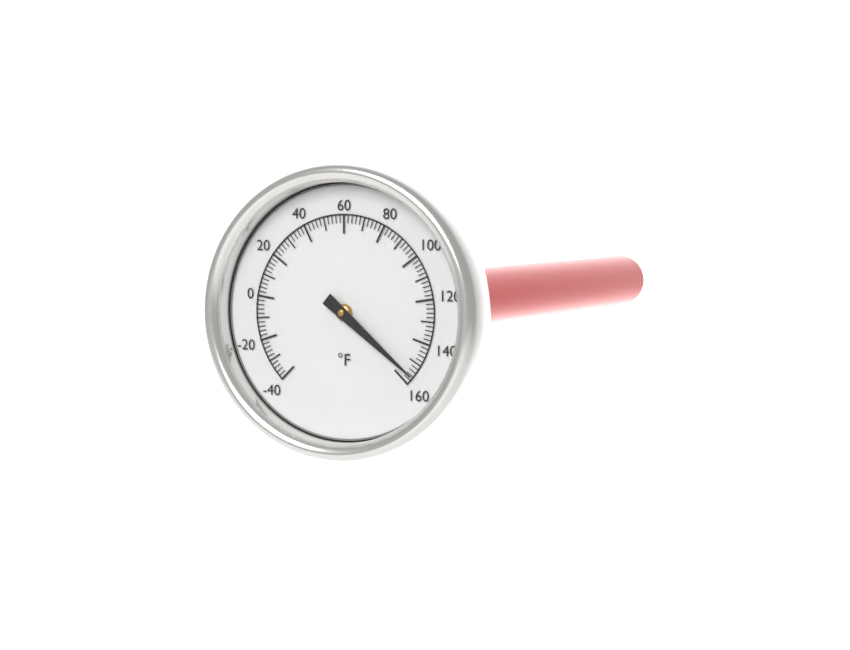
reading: 156 °F
